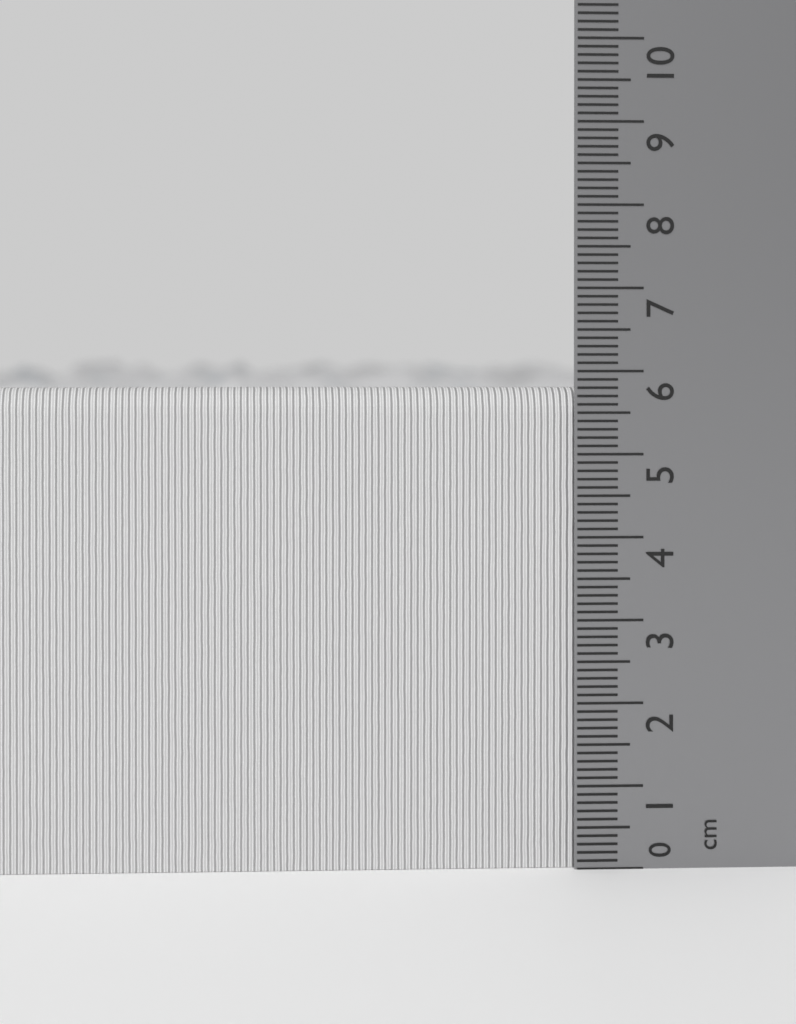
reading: 5.8 cm
